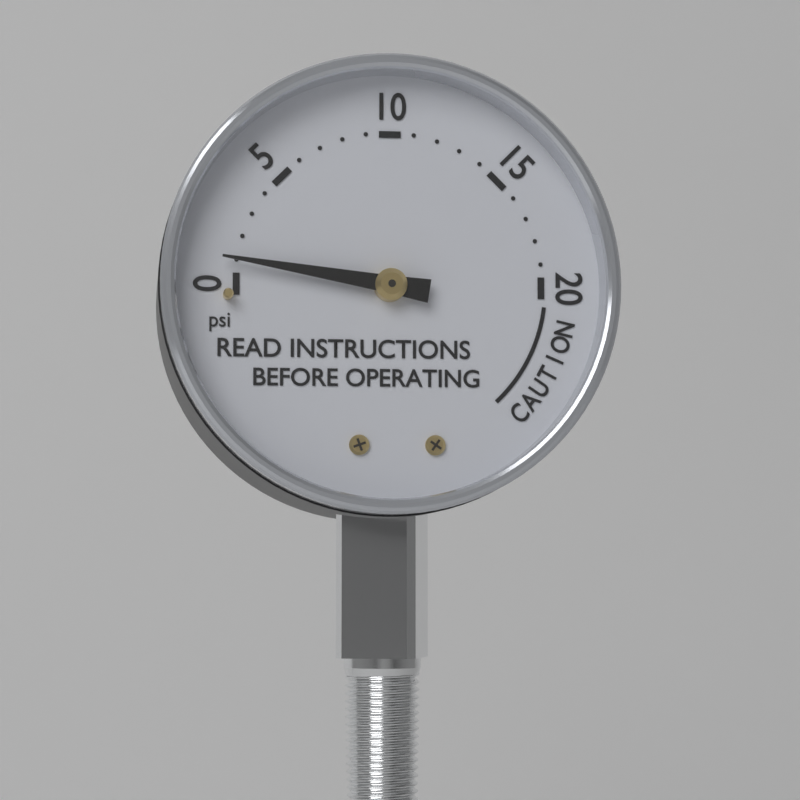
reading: 1 psi
